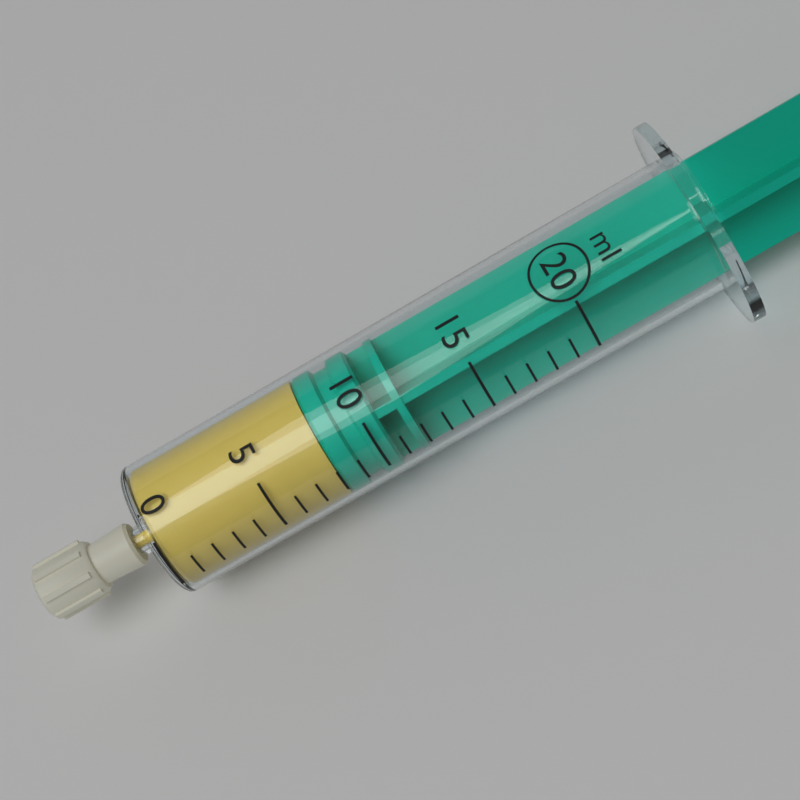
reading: 8 ml
